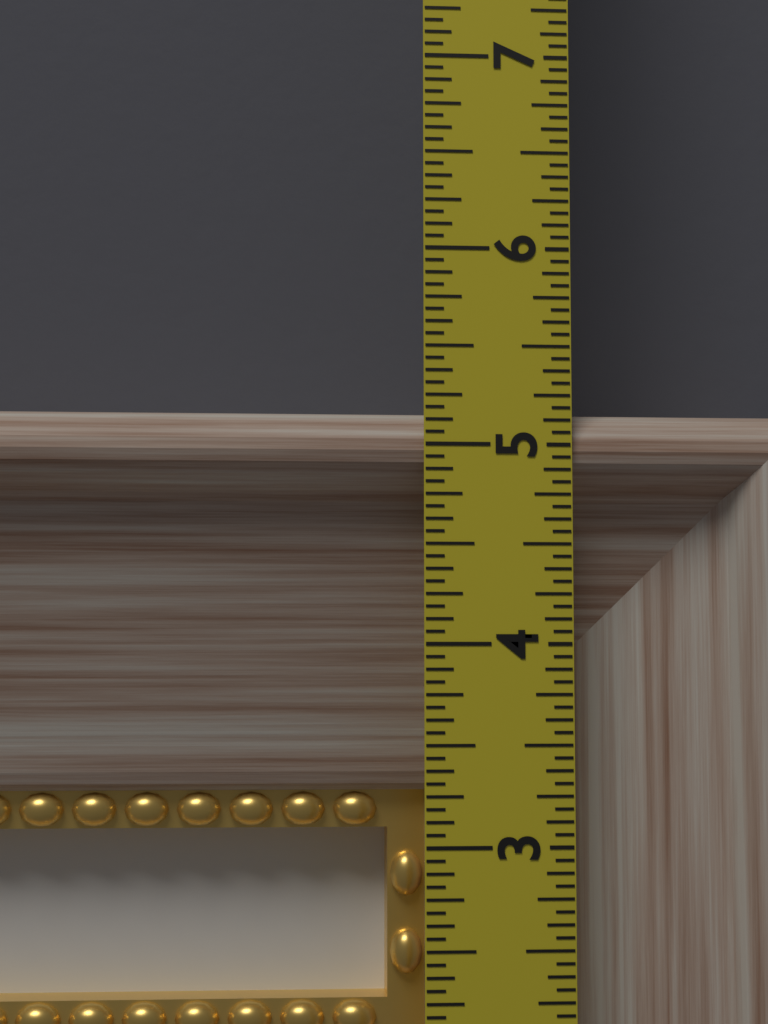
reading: 5.1875 in
